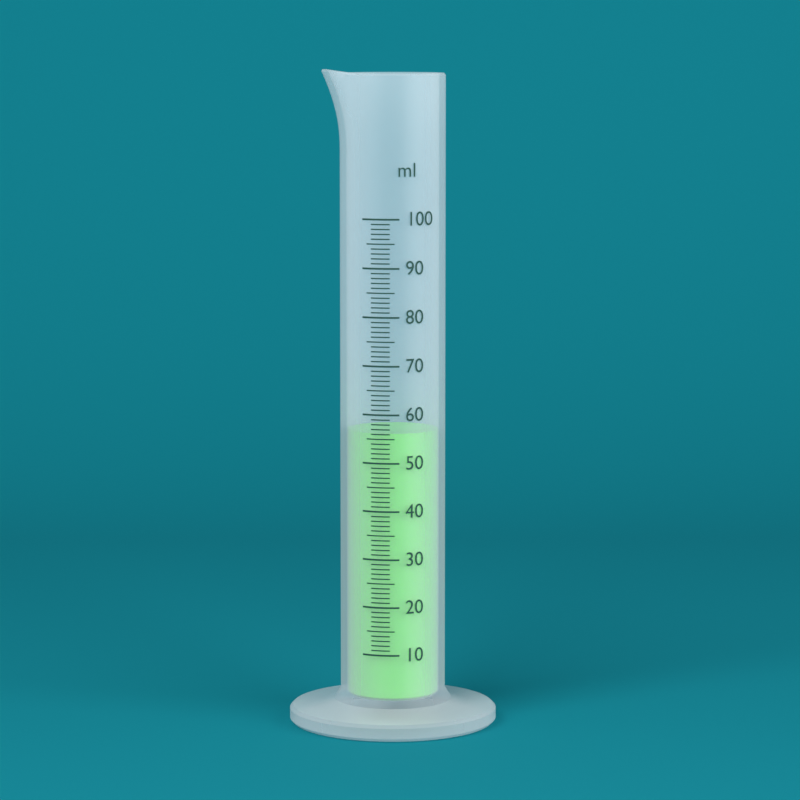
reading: 56 ml
